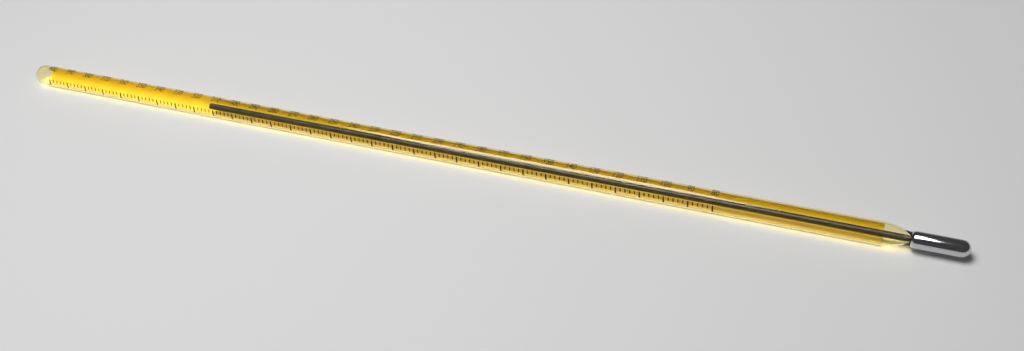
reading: 314 (no unit)
